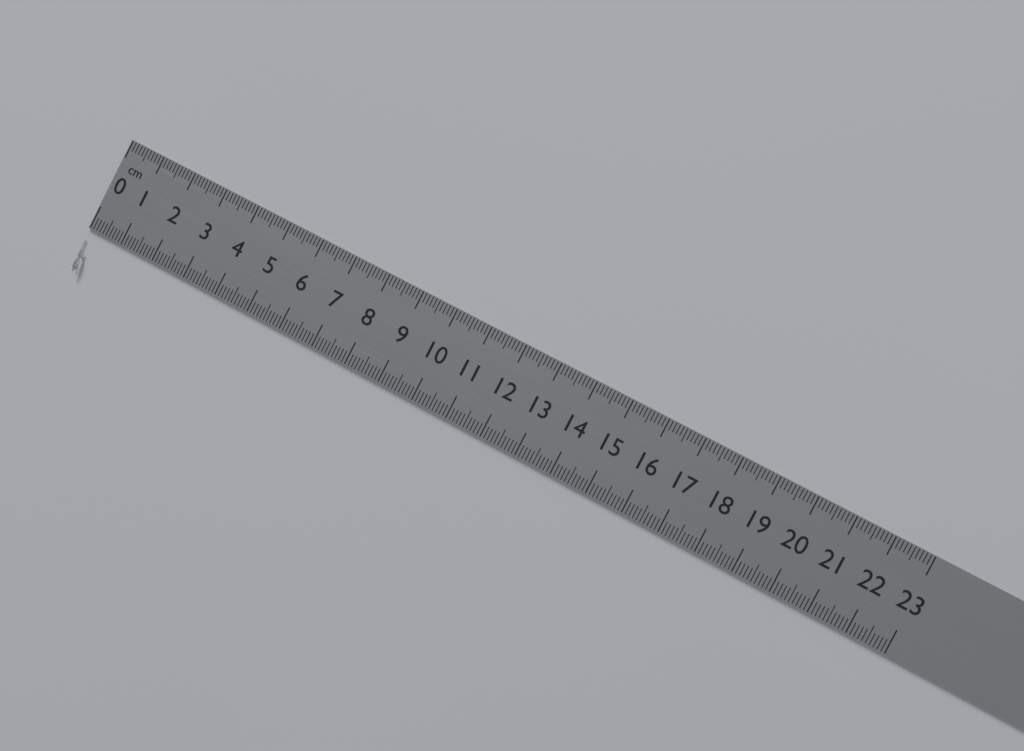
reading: 0.3 cm
